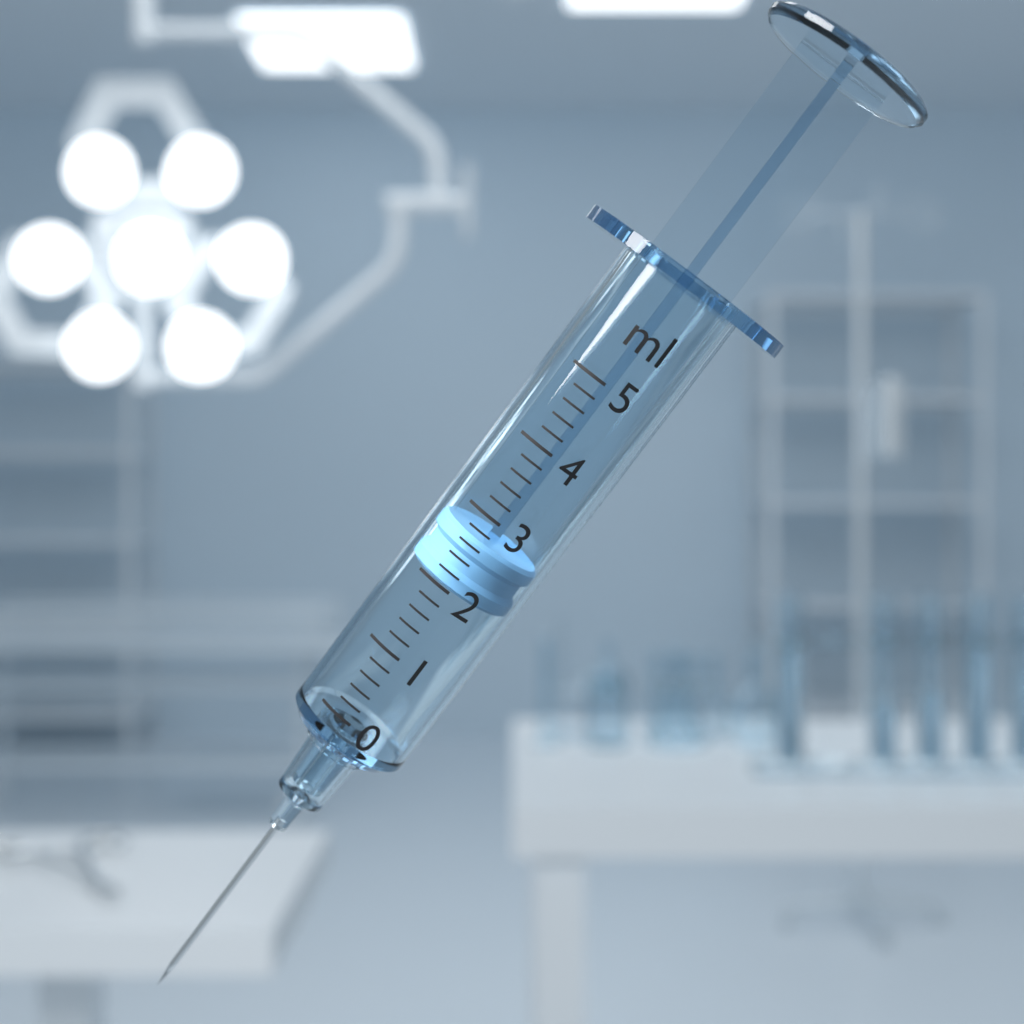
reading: 2.0 ml
